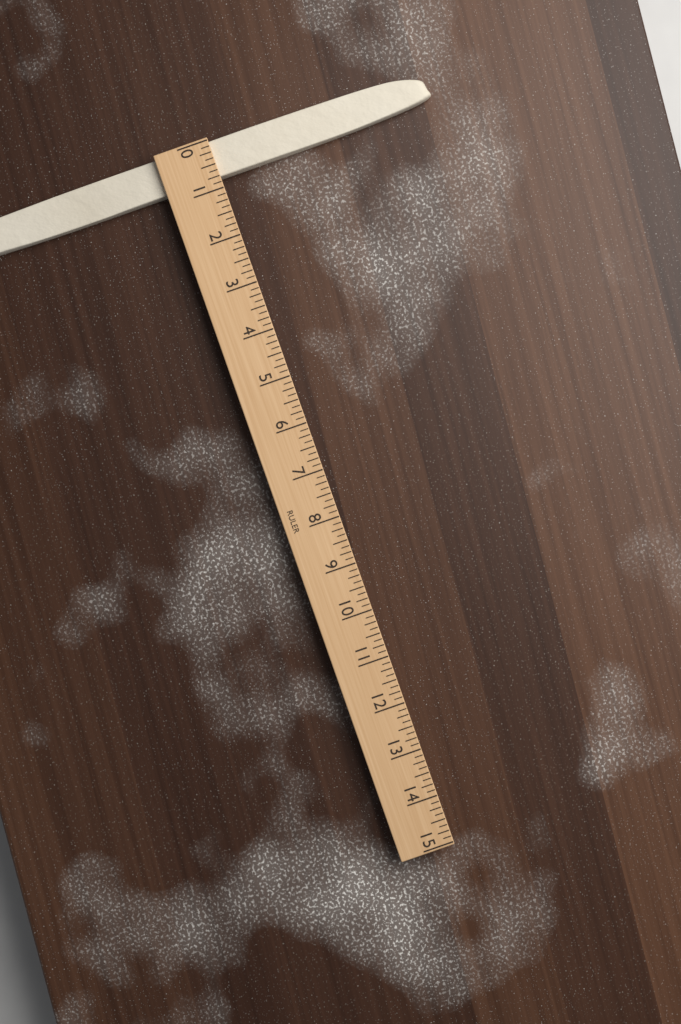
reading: 0.750 (no unit)
